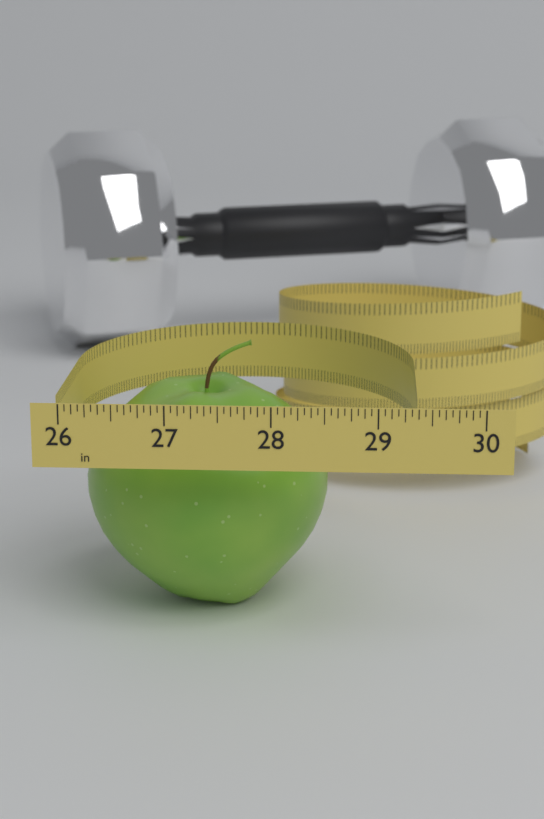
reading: 28.5000 in
